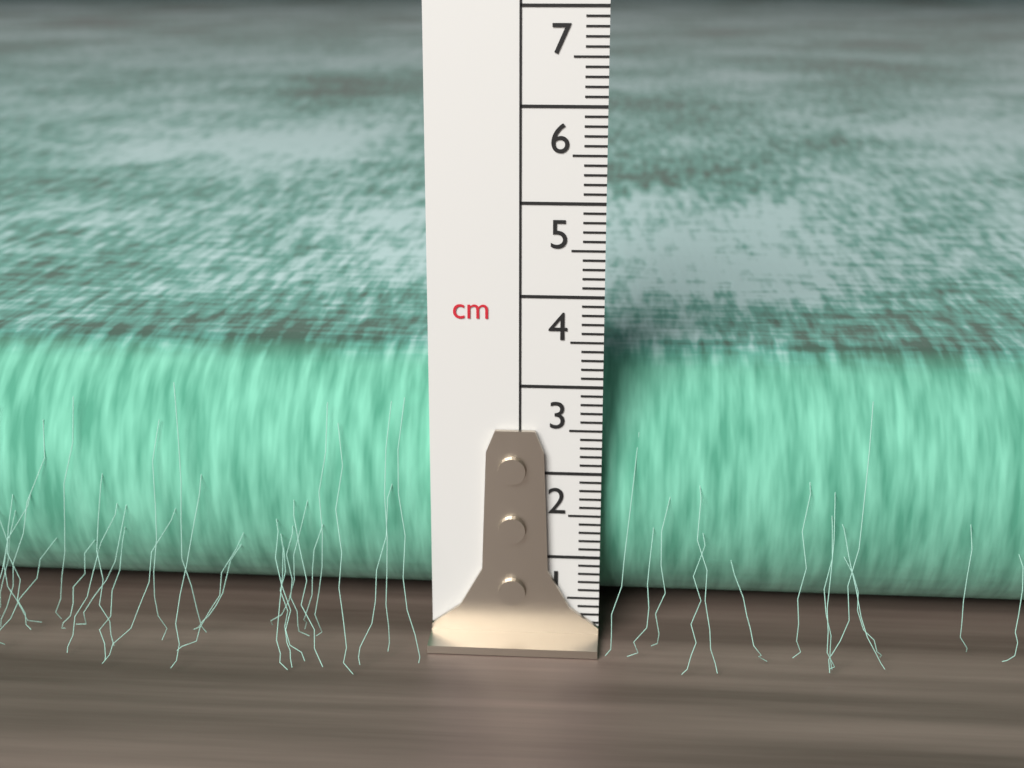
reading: 3.1 cm
